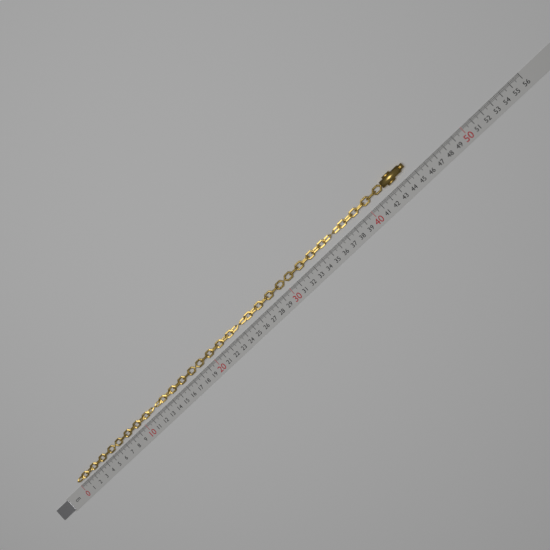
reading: 44.6 cm
